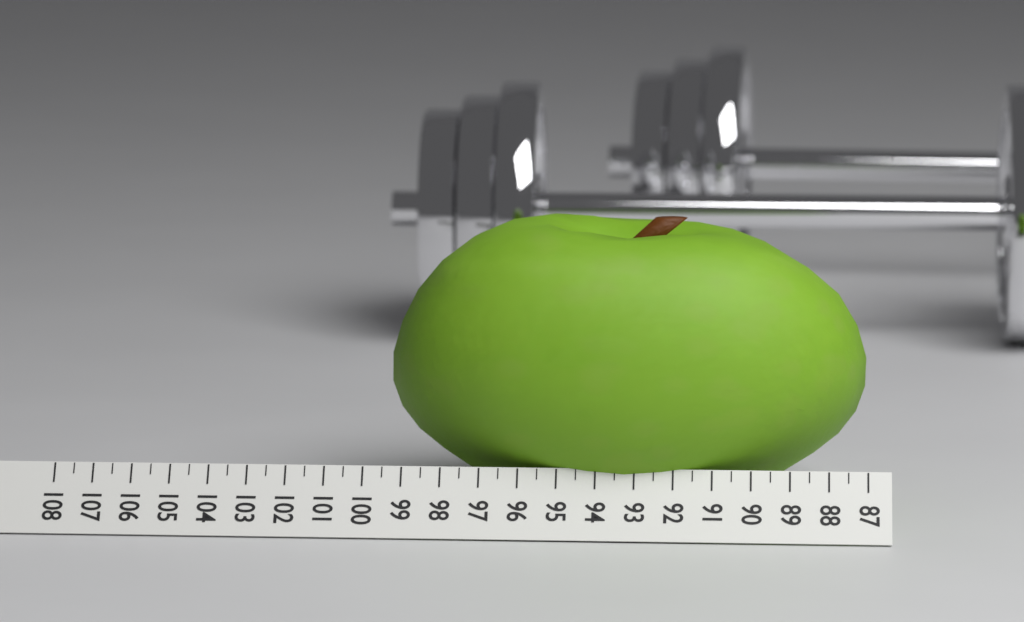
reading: 99.5 (no unit)
